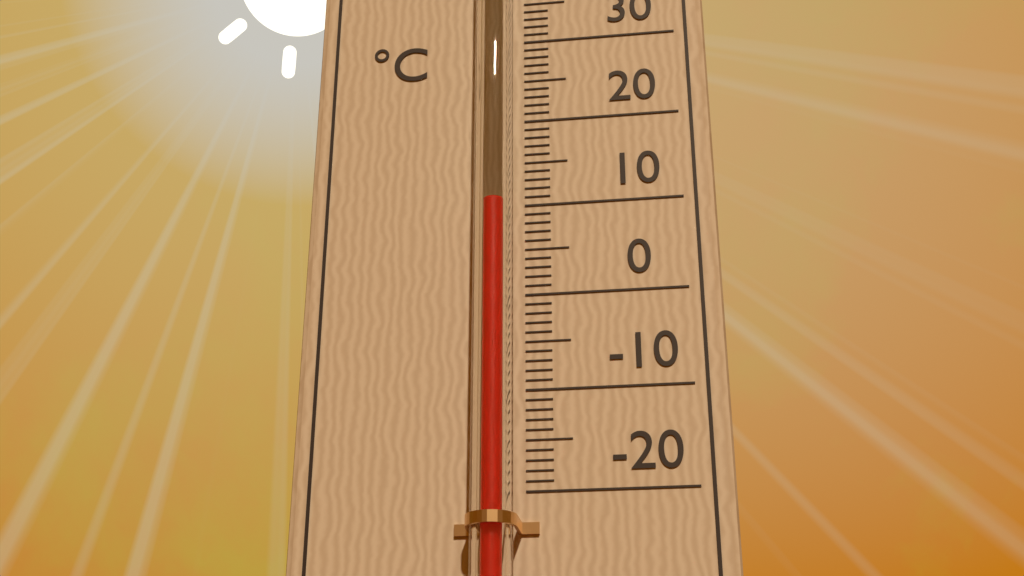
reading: 9 °C
